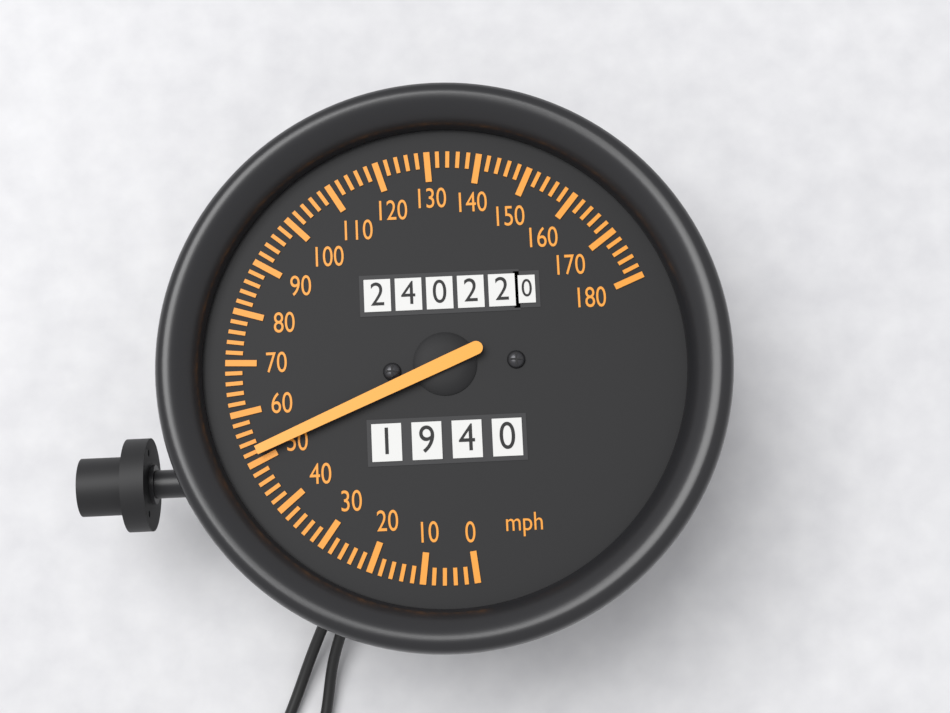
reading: 52 mph
